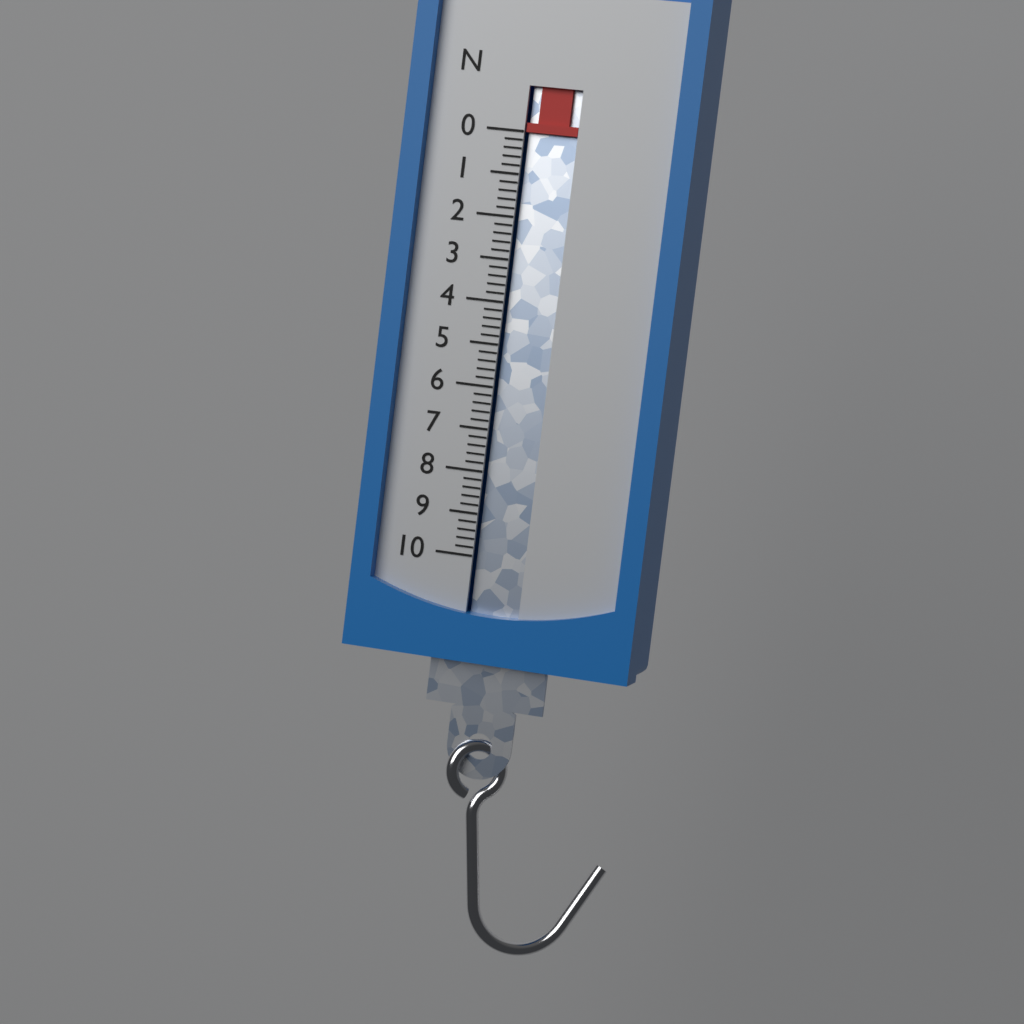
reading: 0.0 N
